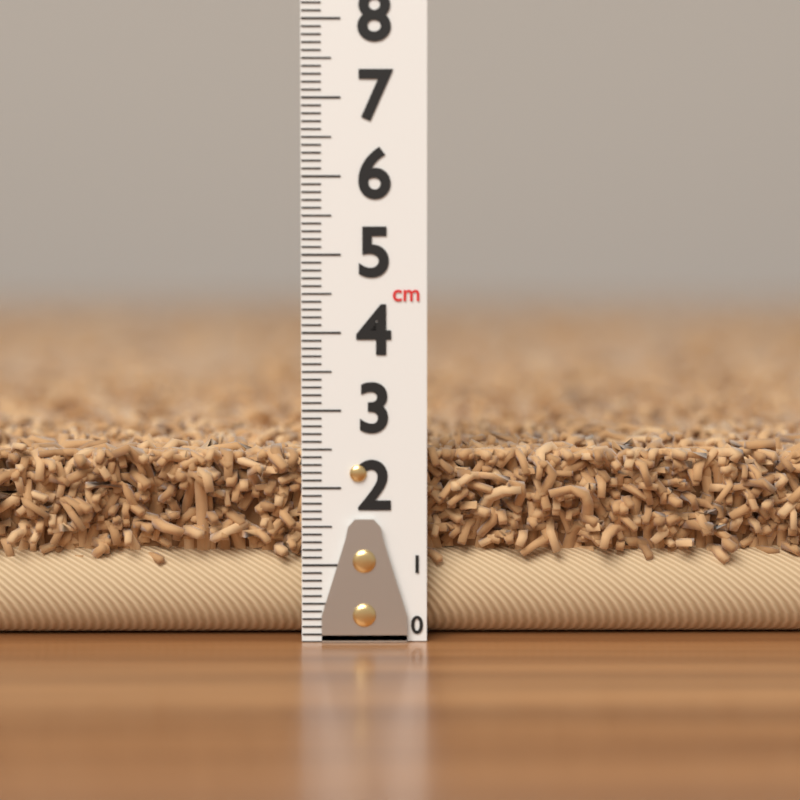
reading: 2.7 cm
